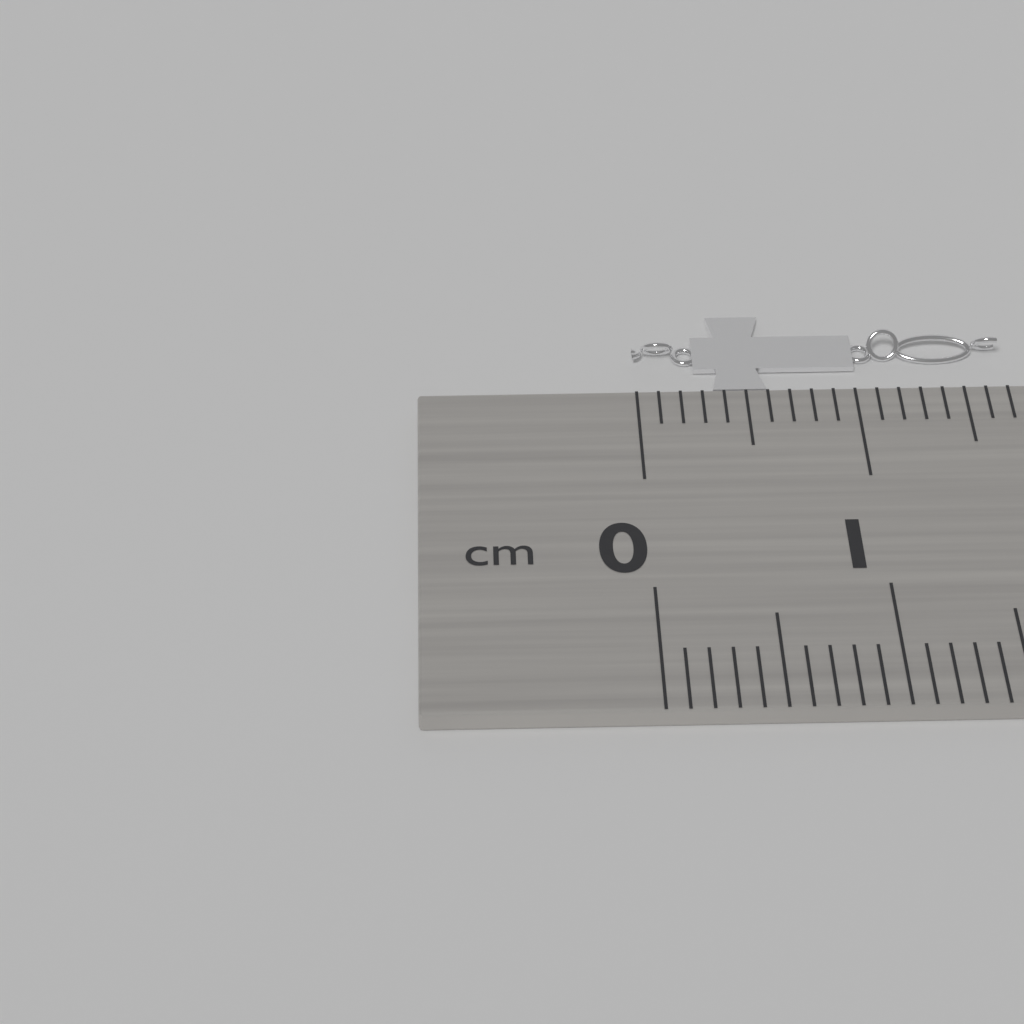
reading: 1.7 cm
